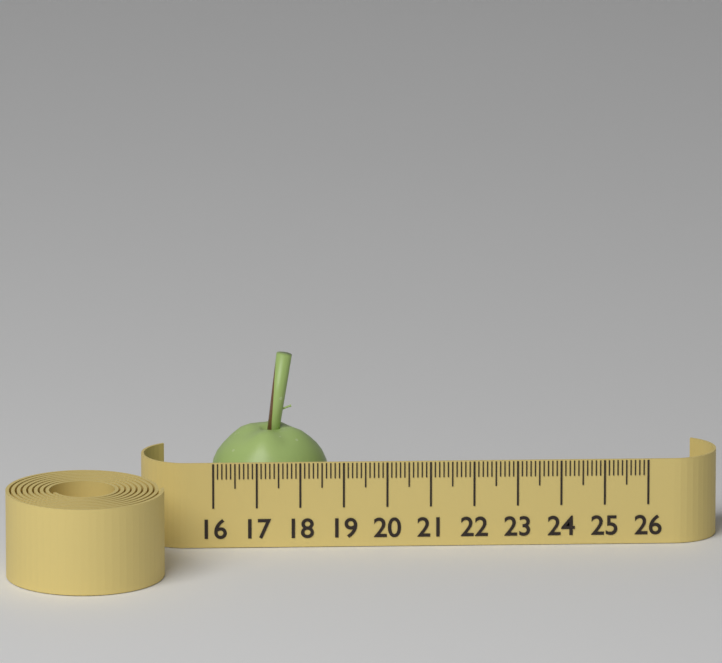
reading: 18.7 (no unit)
